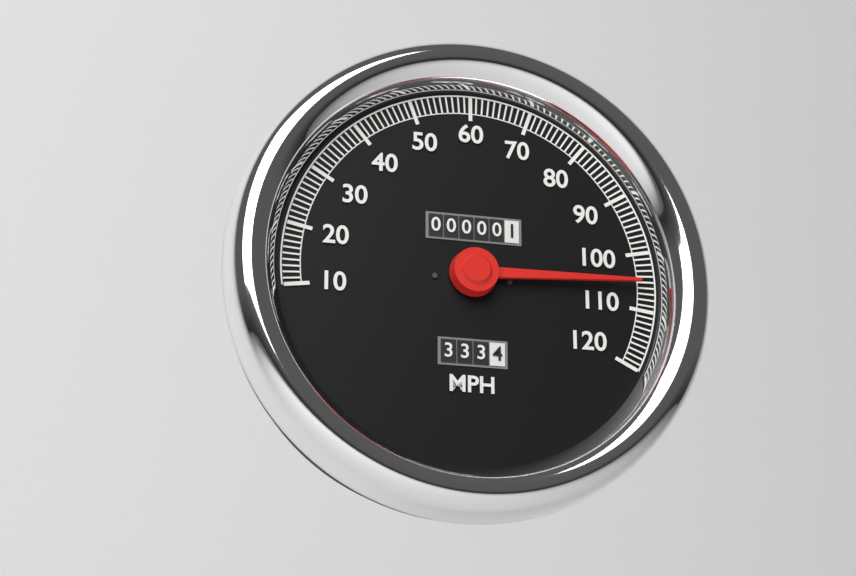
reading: 105 MPH
